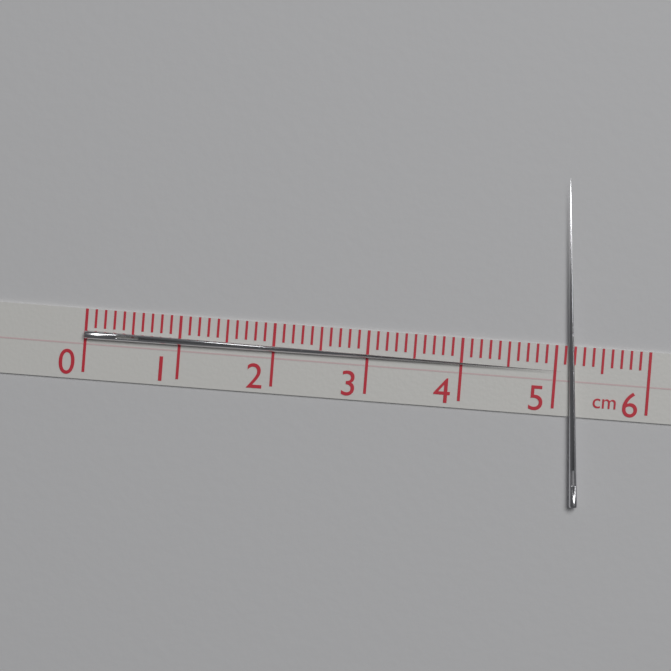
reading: 5.1 cm
